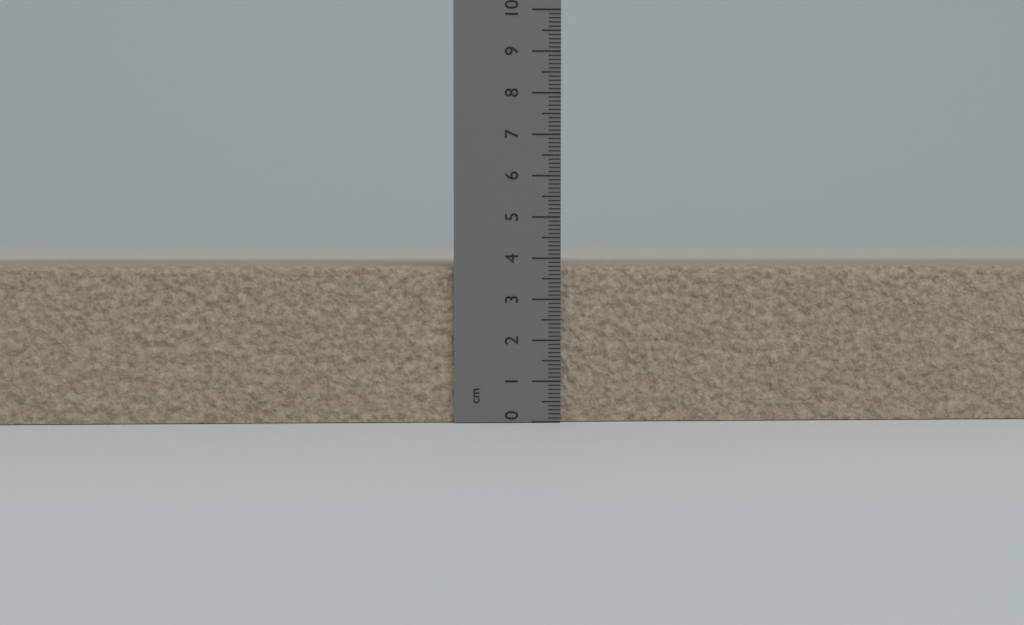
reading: 3.8 cm
